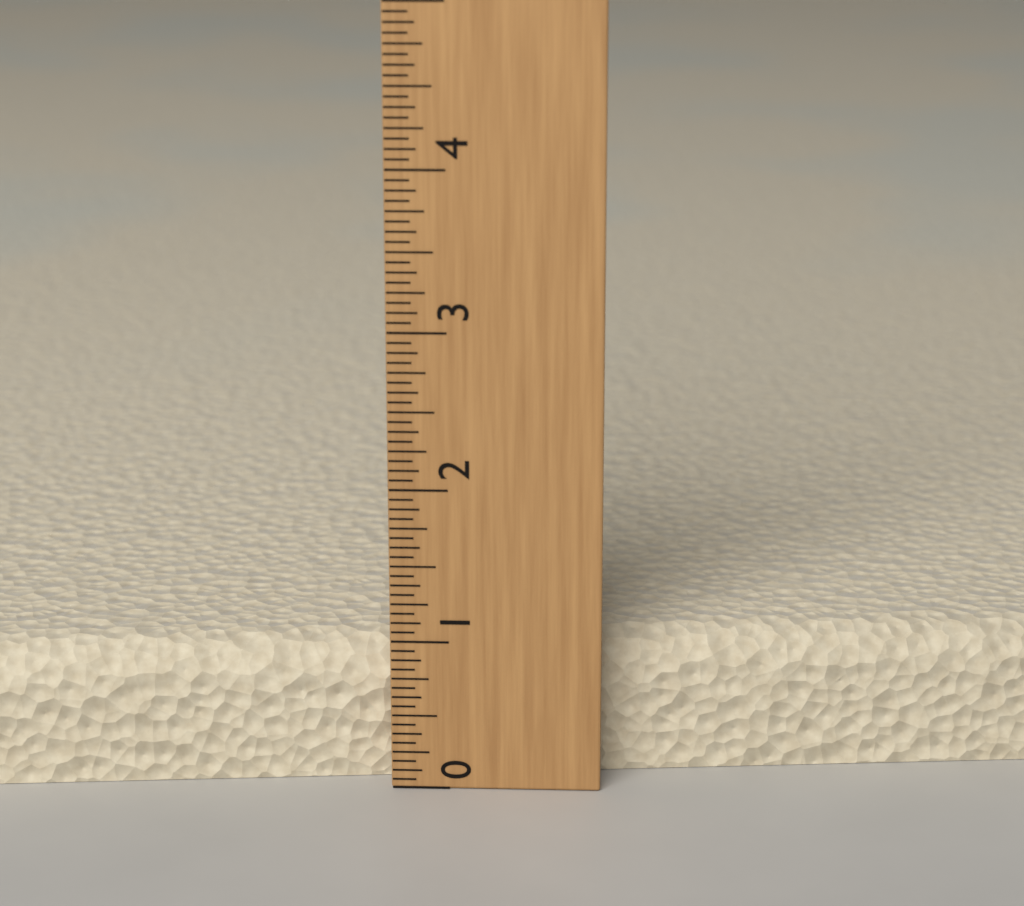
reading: 0.9375 (no unit)
